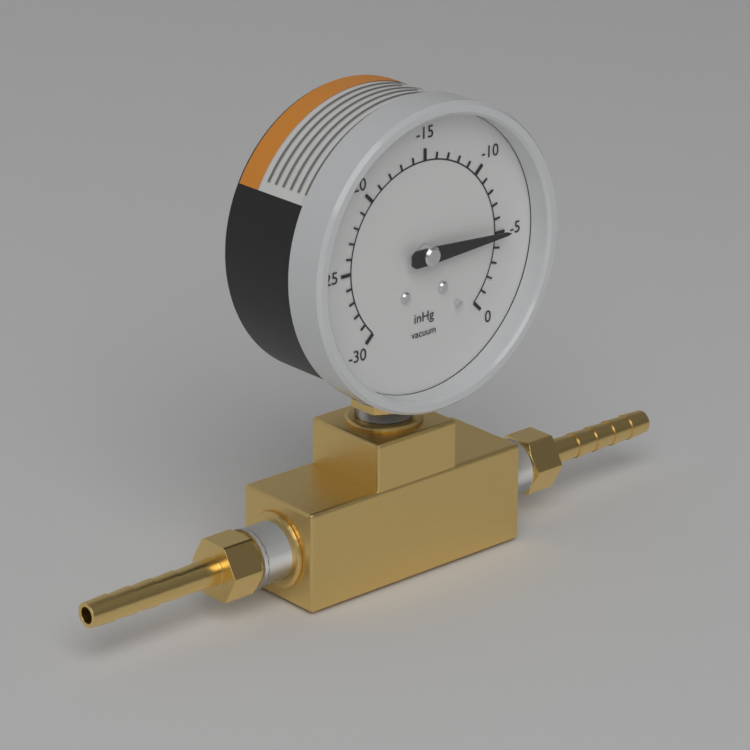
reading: -5 inHg
